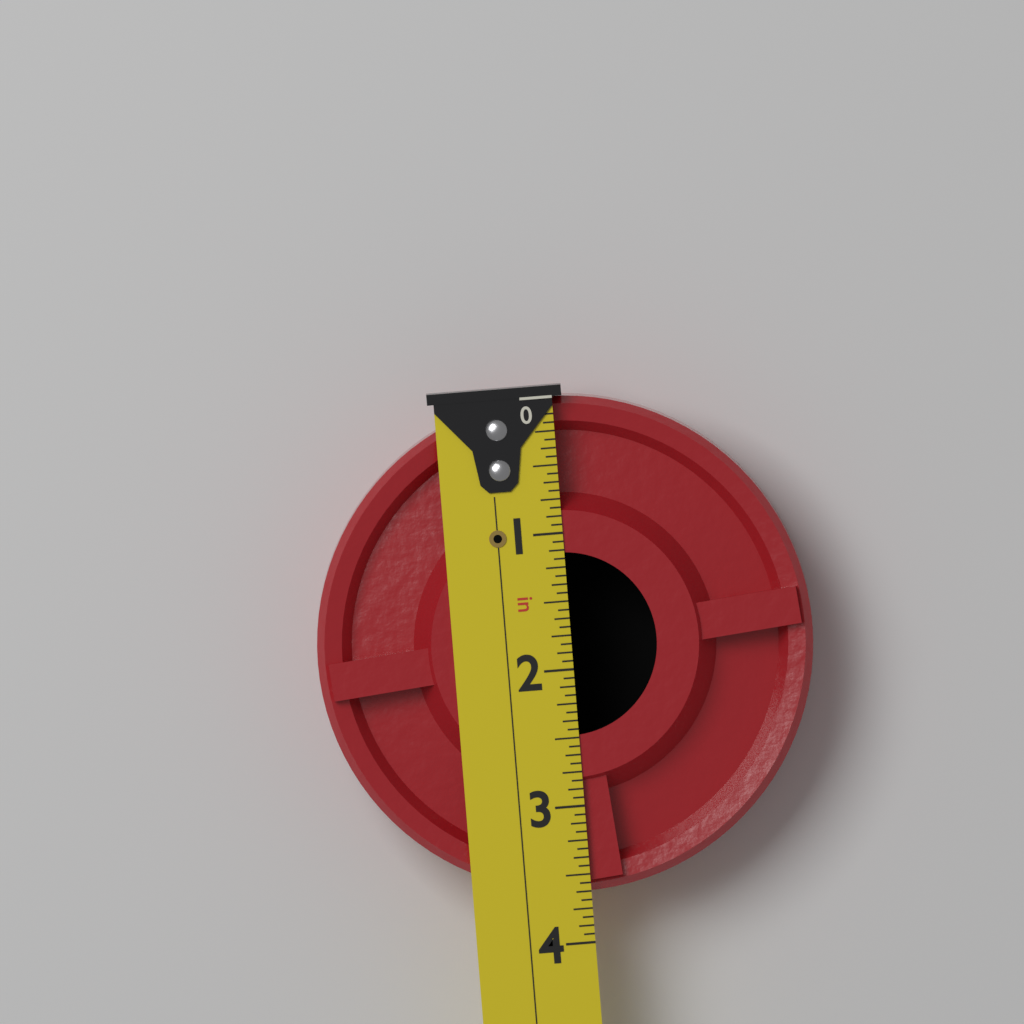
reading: 3.6250 in
